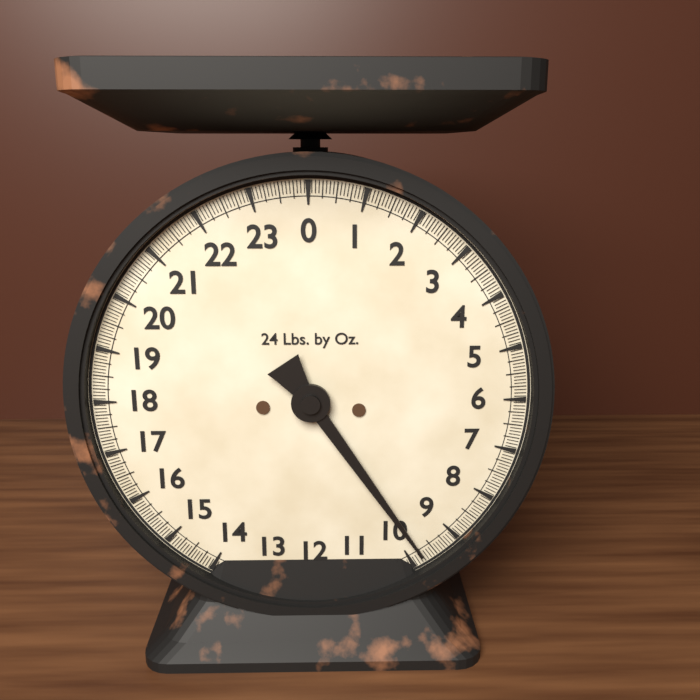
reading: 9.7500 lb
